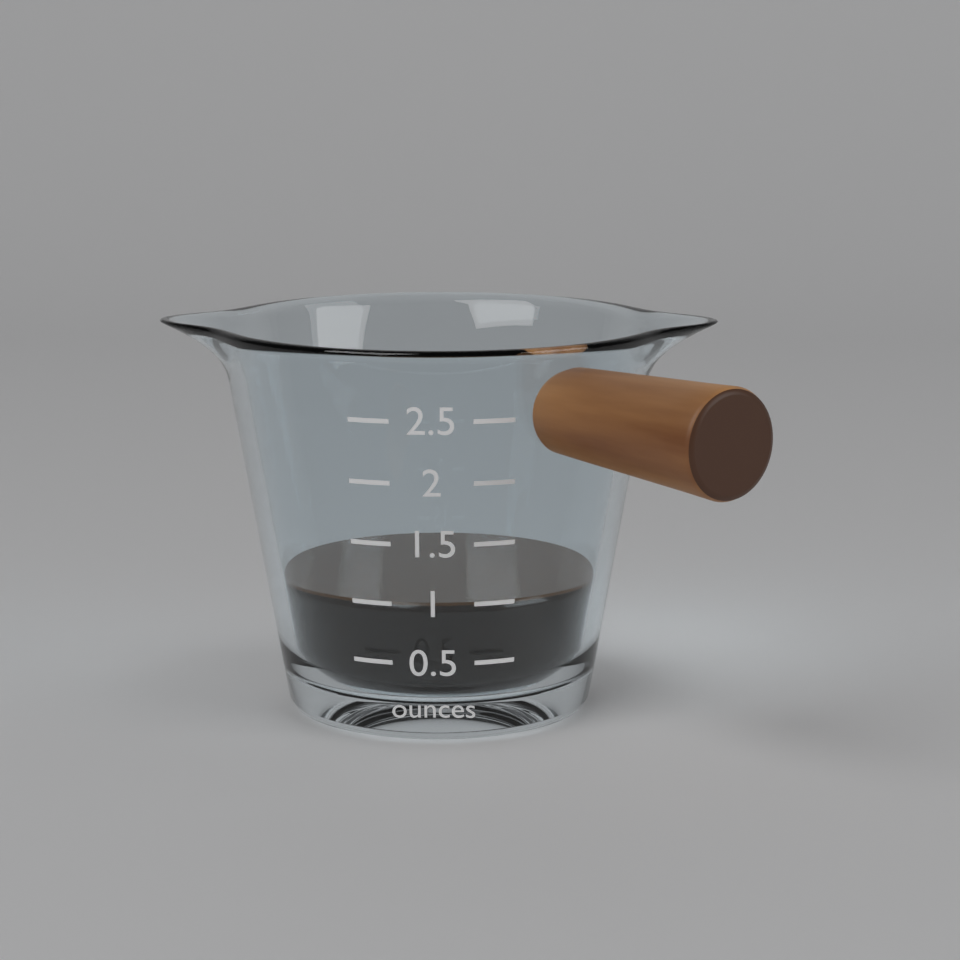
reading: 1.0 ounces
